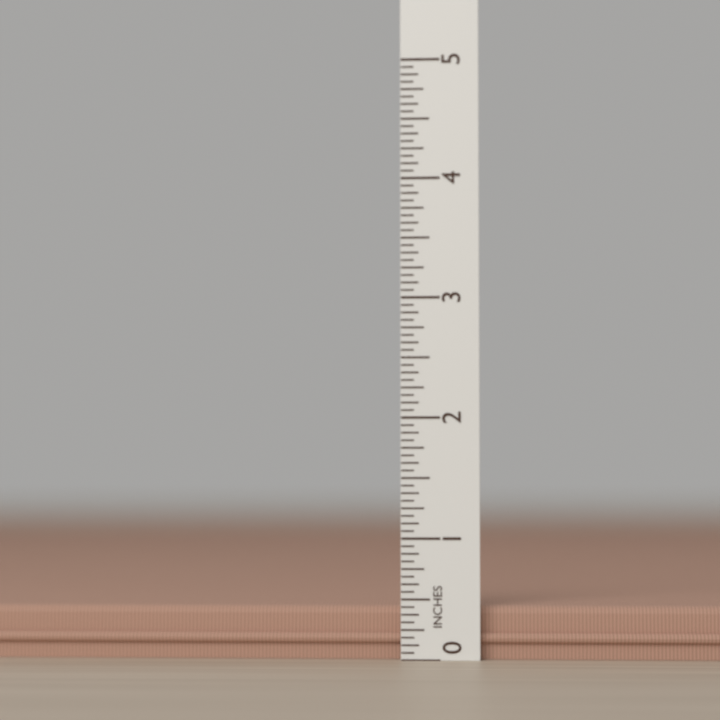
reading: 0.4375 in
